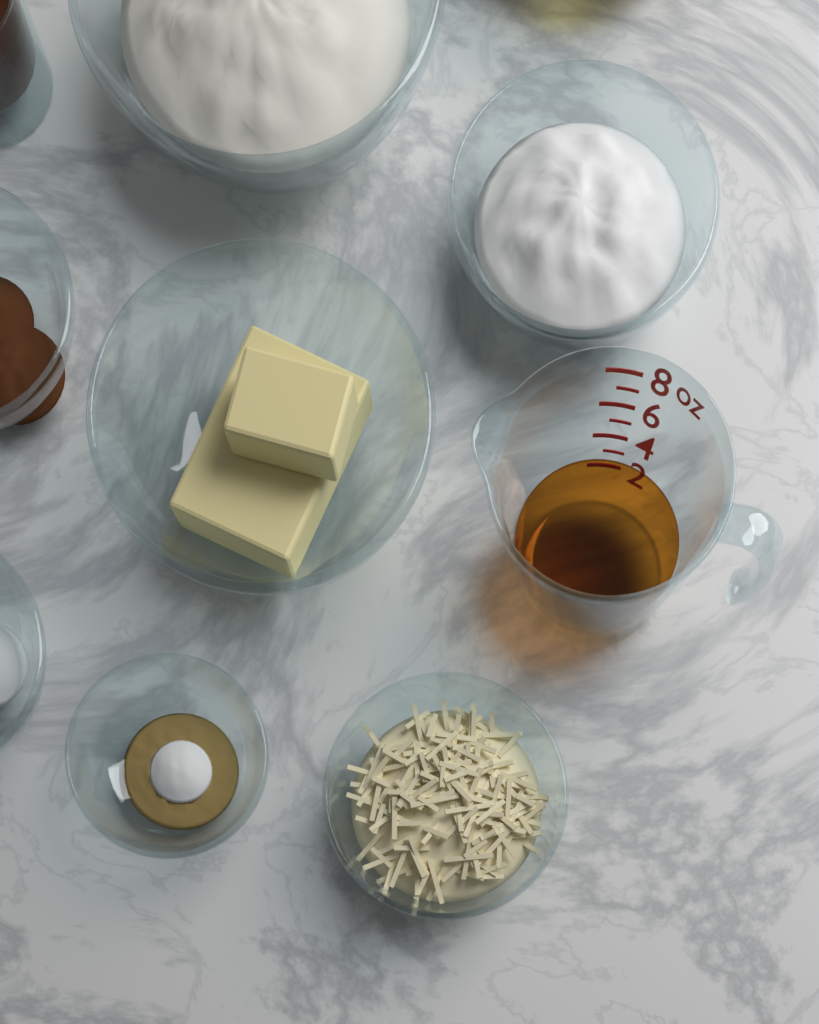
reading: 3 oz
